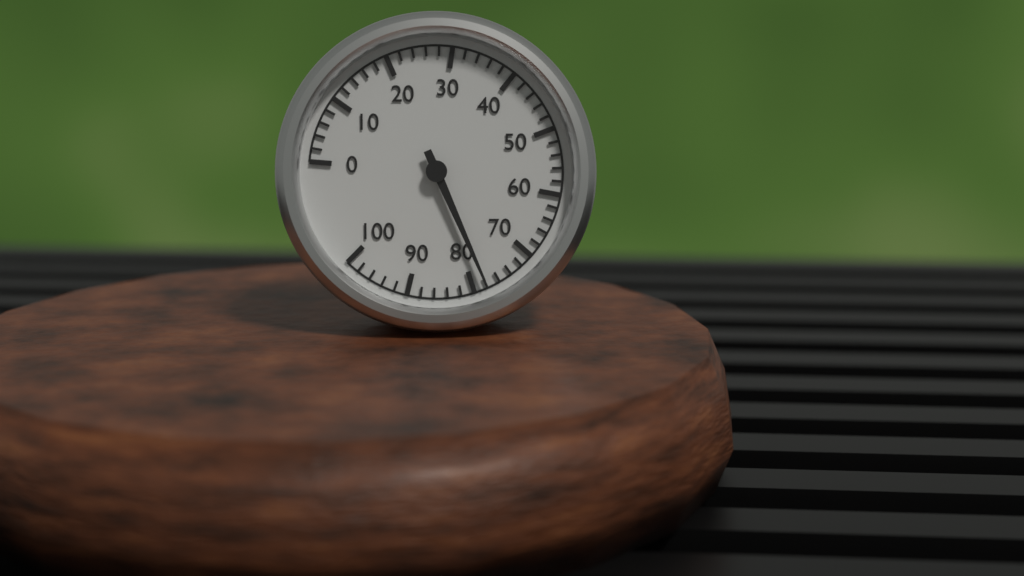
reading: 78 (no unit)
